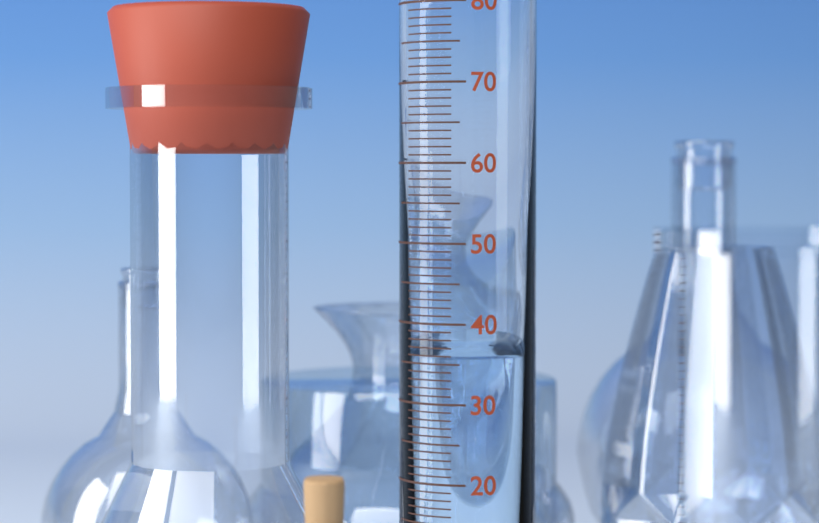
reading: 36 ml
